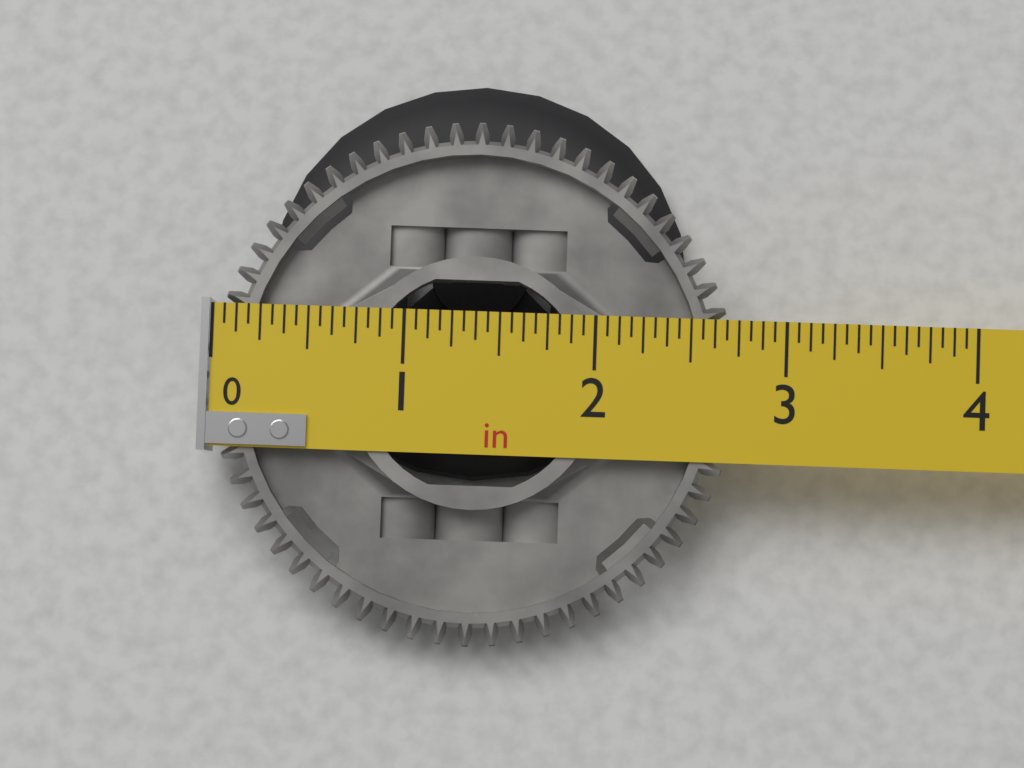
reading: 2.7500 in
